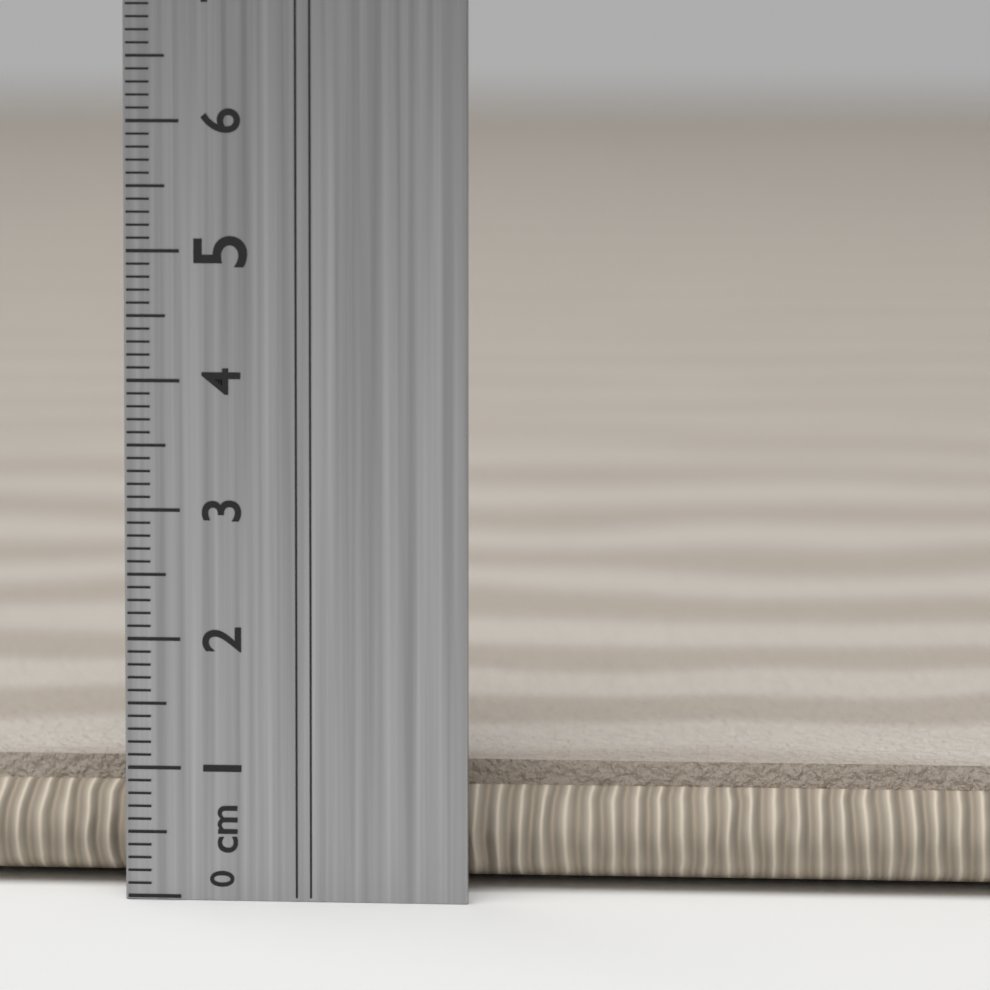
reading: 0.9 cm
